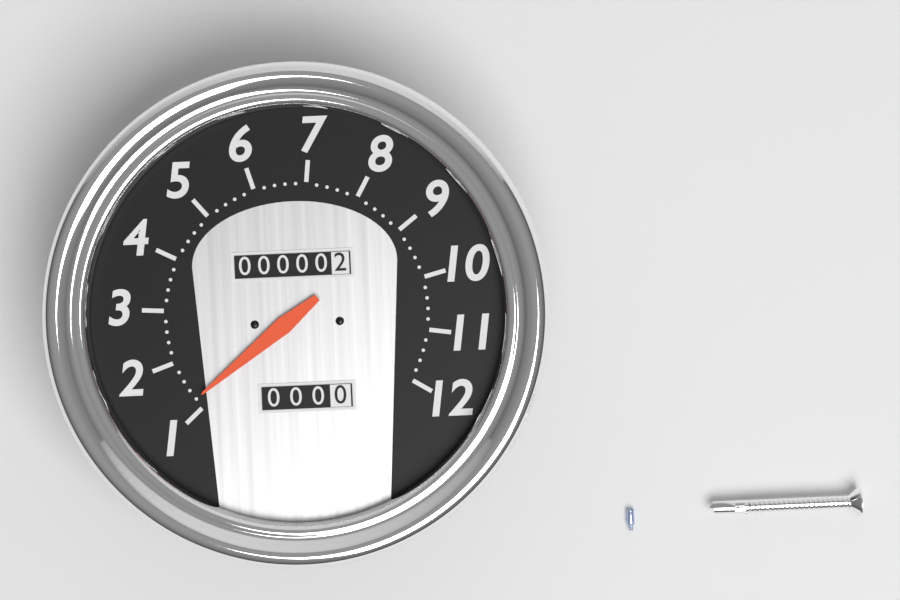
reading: 1.2 (no unit)
